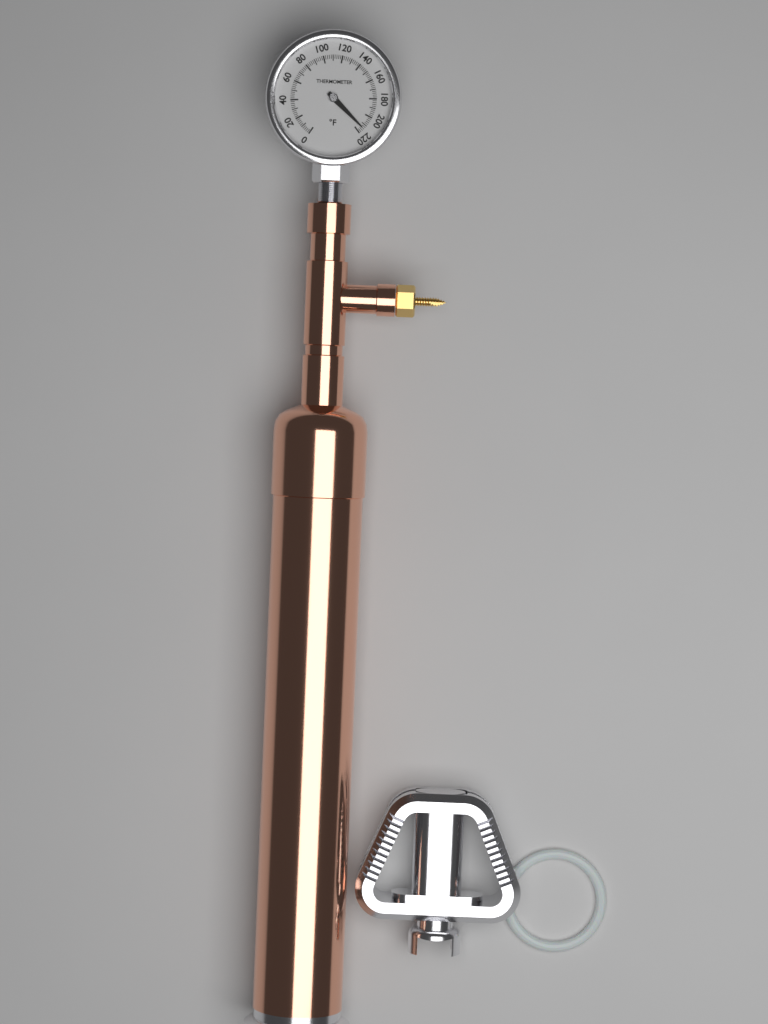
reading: 214 °F
